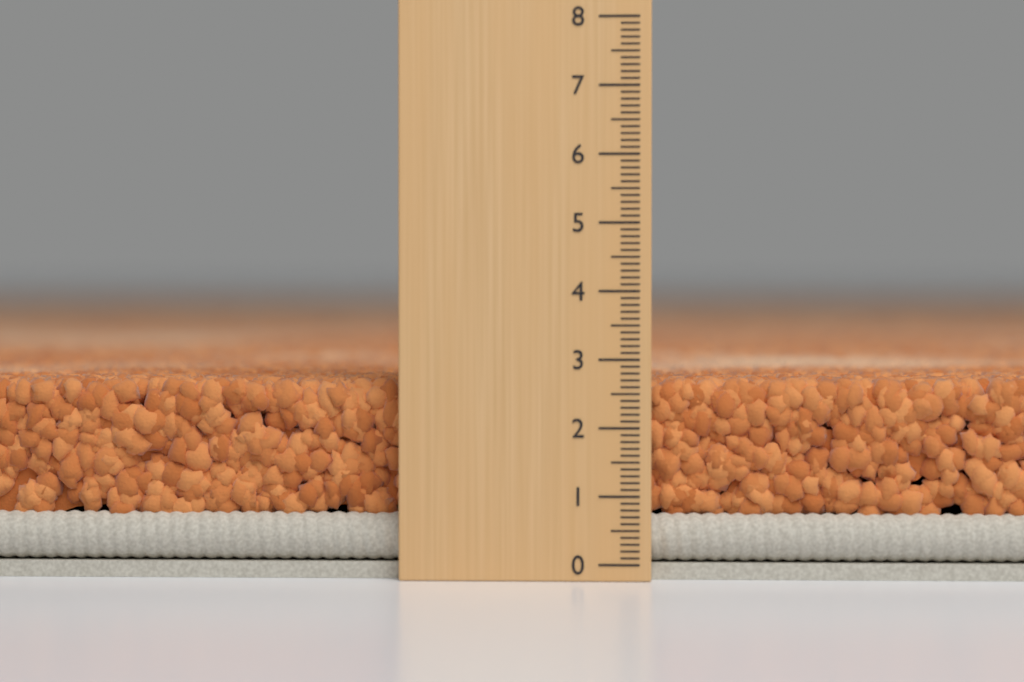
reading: 2.7 (no unit)
